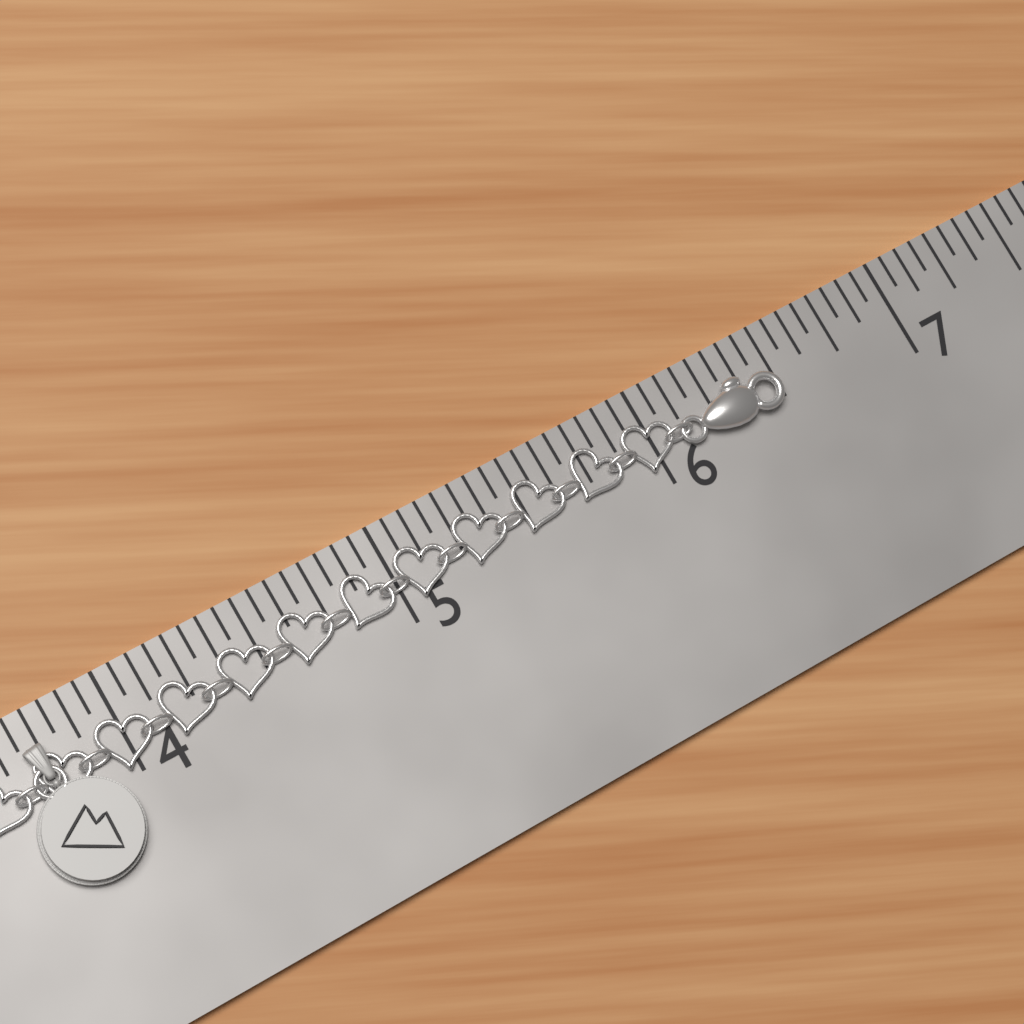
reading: 6.5000 in
